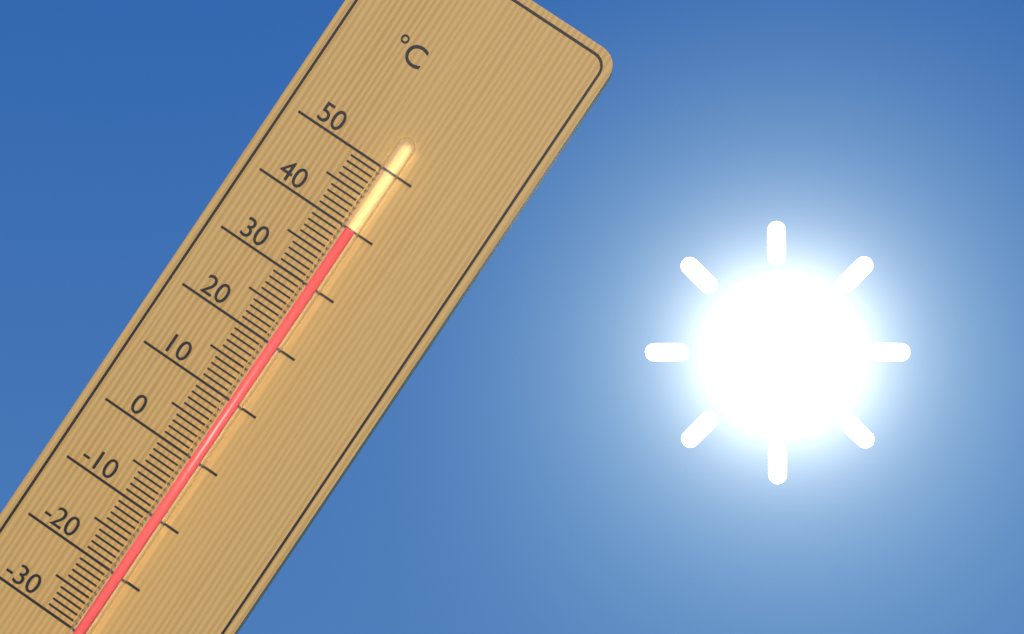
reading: 40 °C
